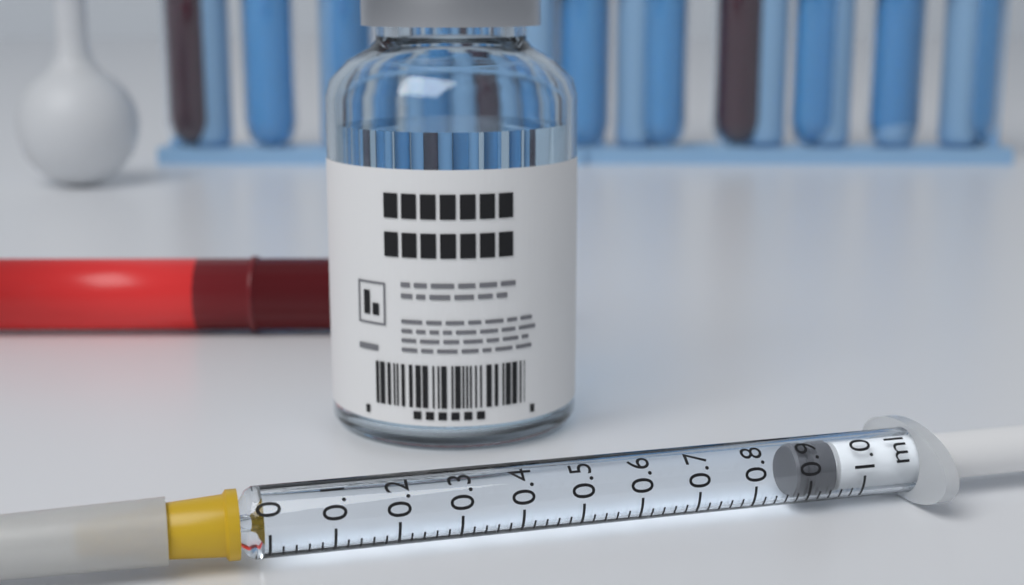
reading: 0.88 ml
